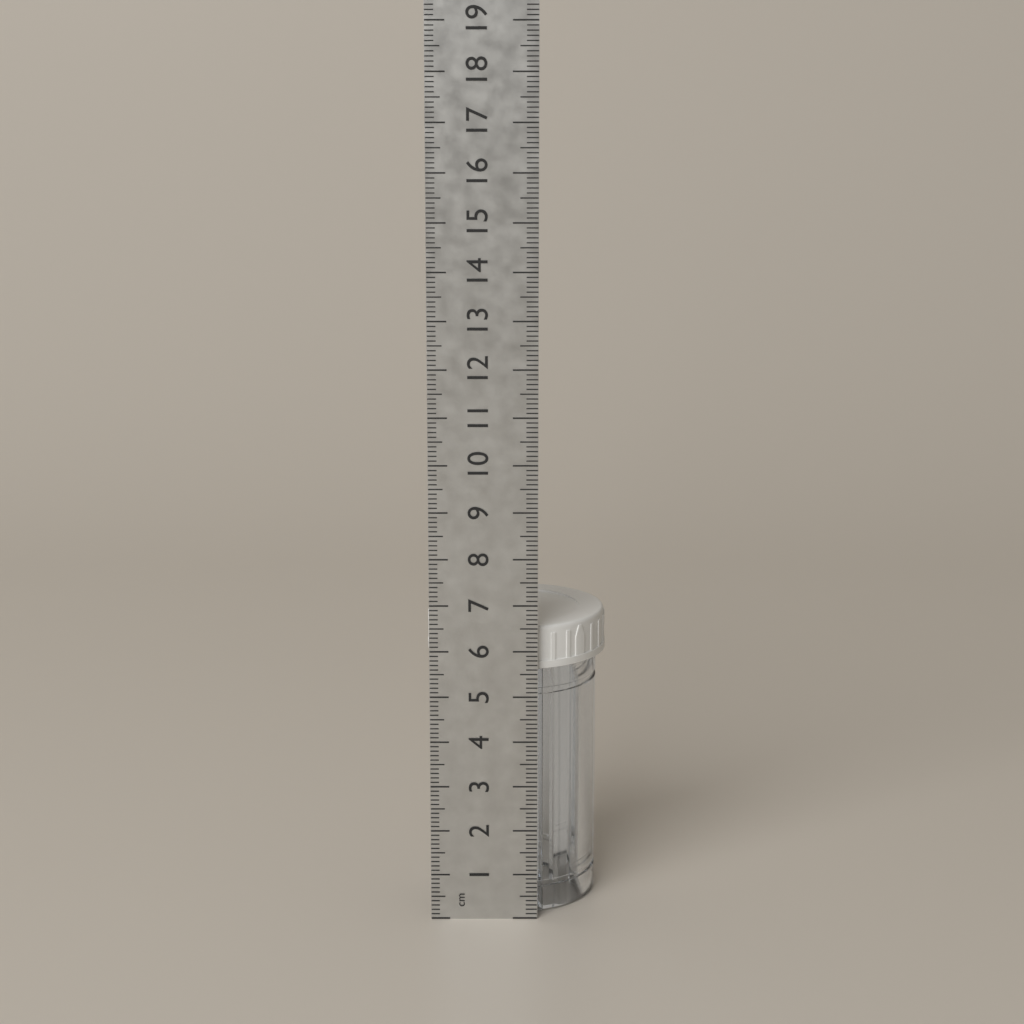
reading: 6.5 cm
